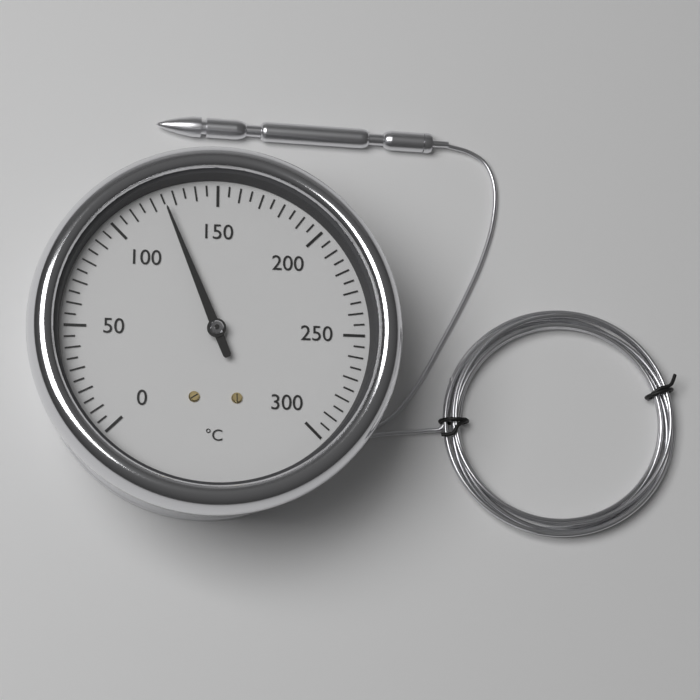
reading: 125 °C
